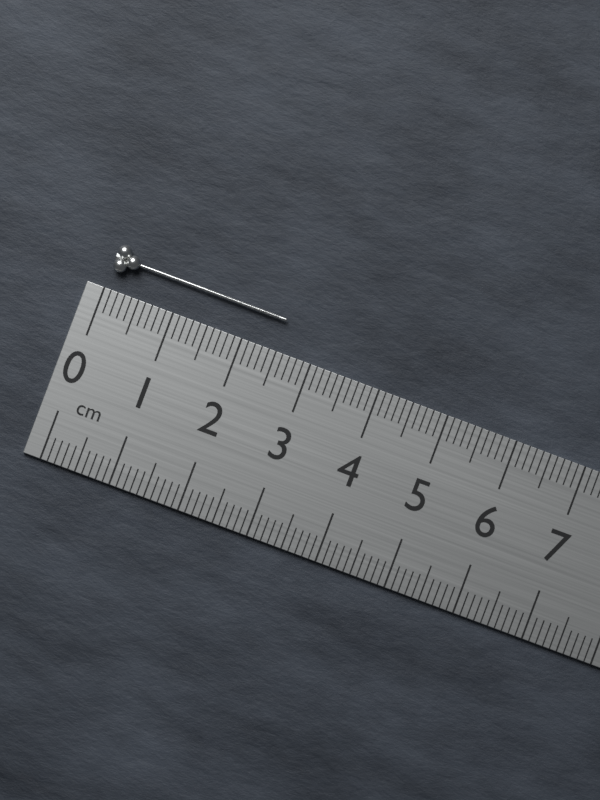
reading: 2.5 cm
